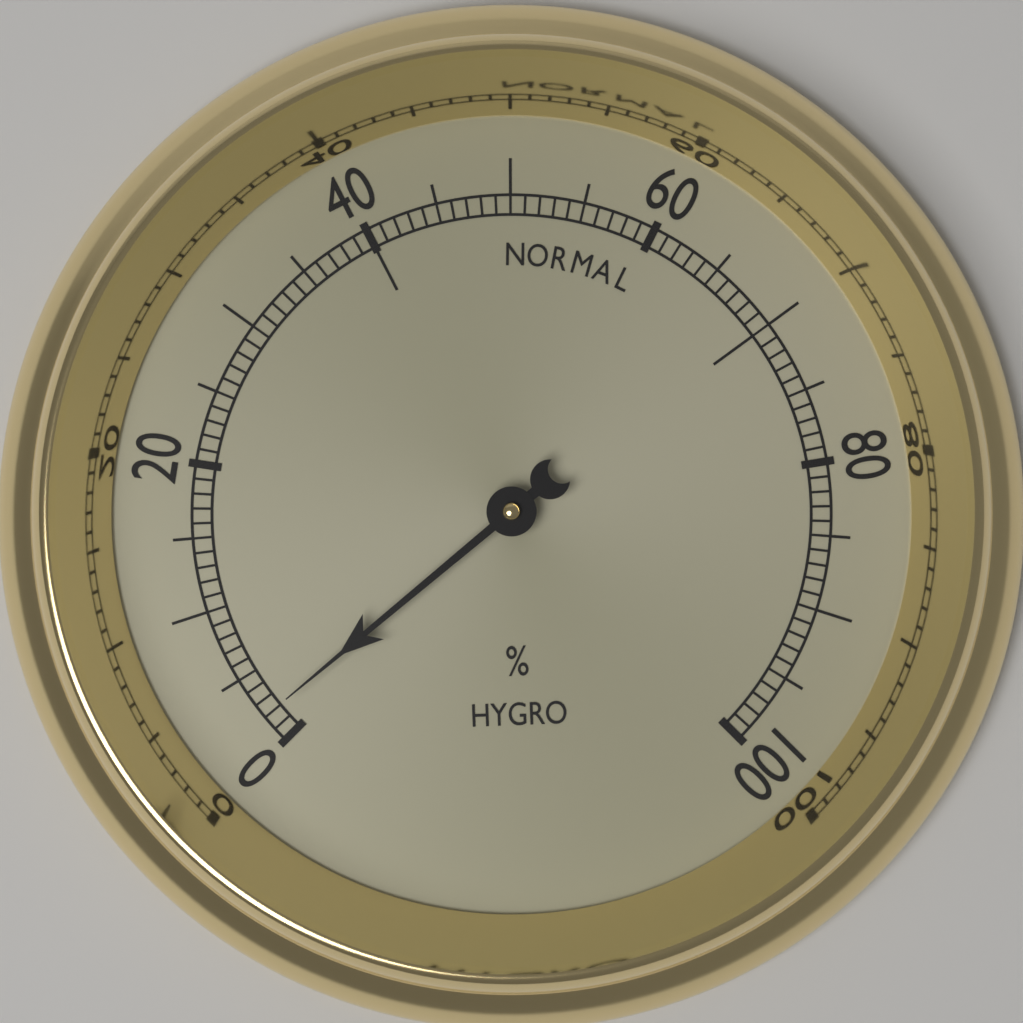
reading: 2 %
